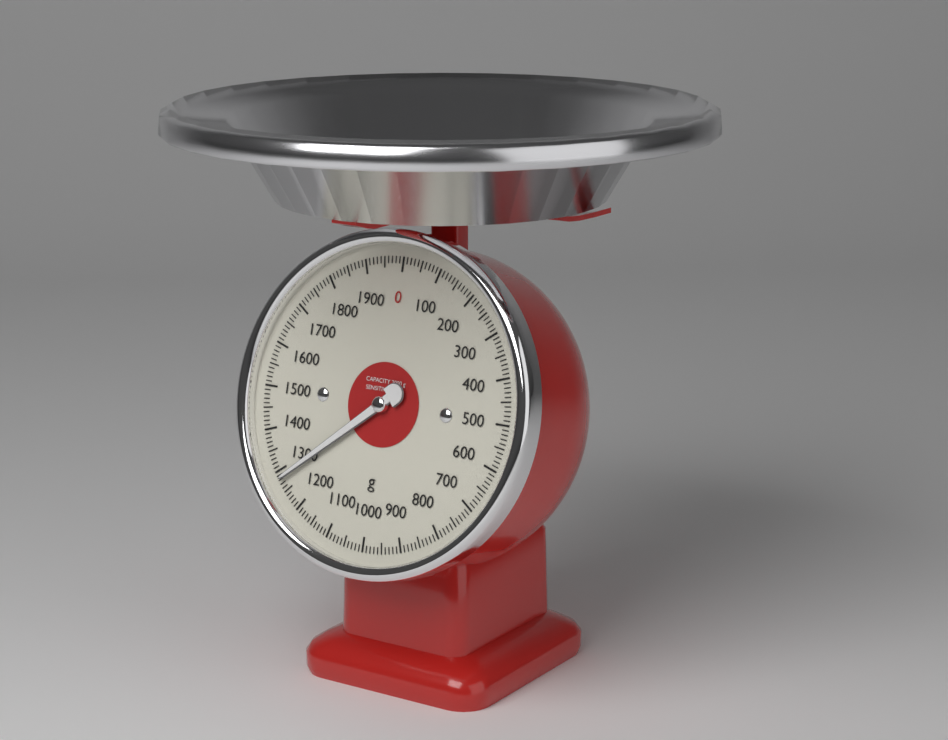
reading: 1280 g
